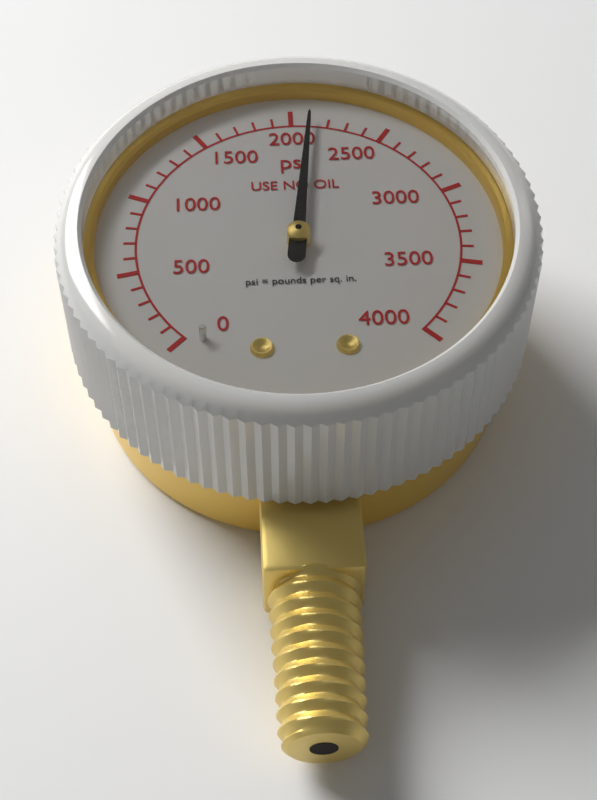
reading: 2100 psi
